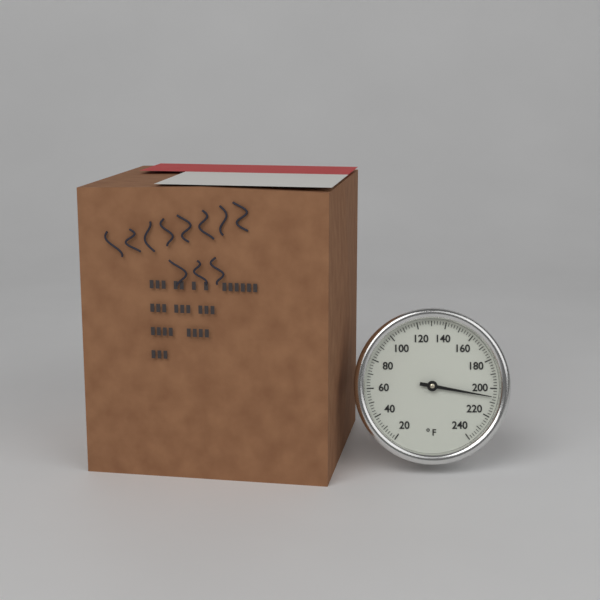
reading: 206 °F
